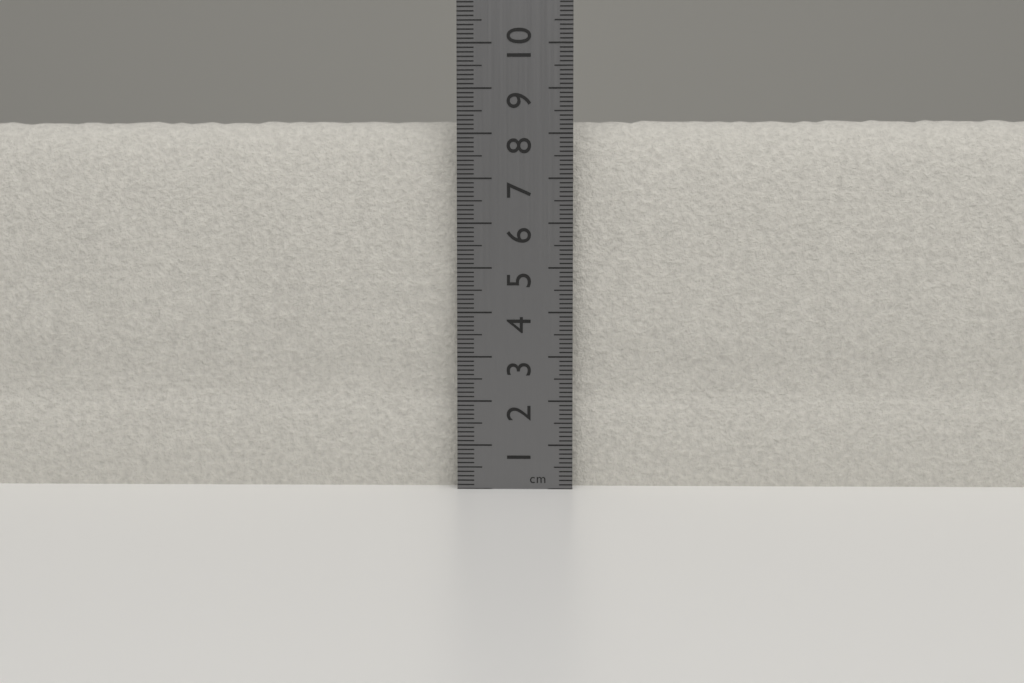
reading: 8.4 cm
